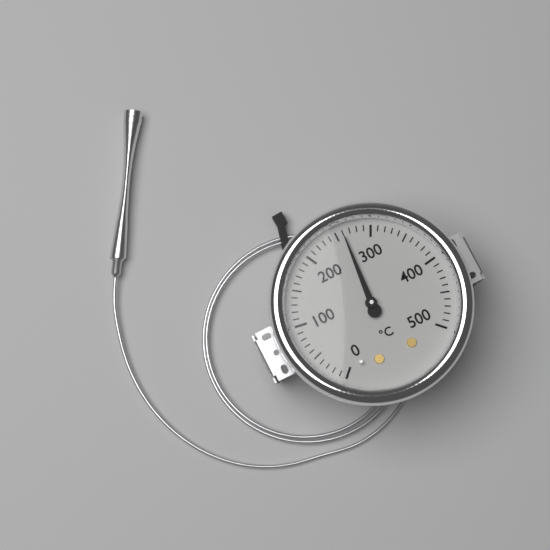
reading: 260 °C
